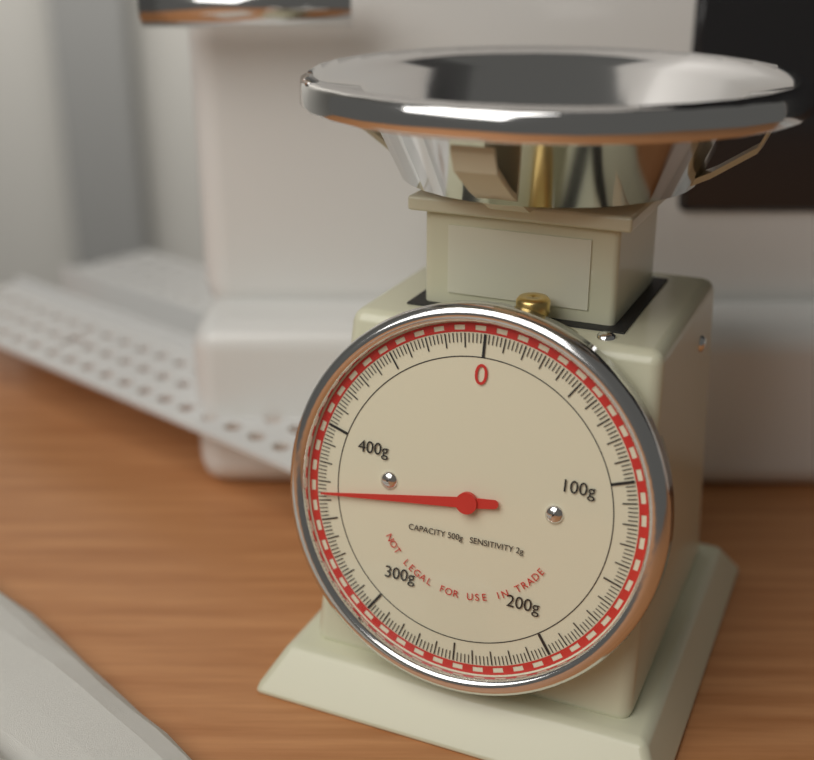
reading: 364 g
